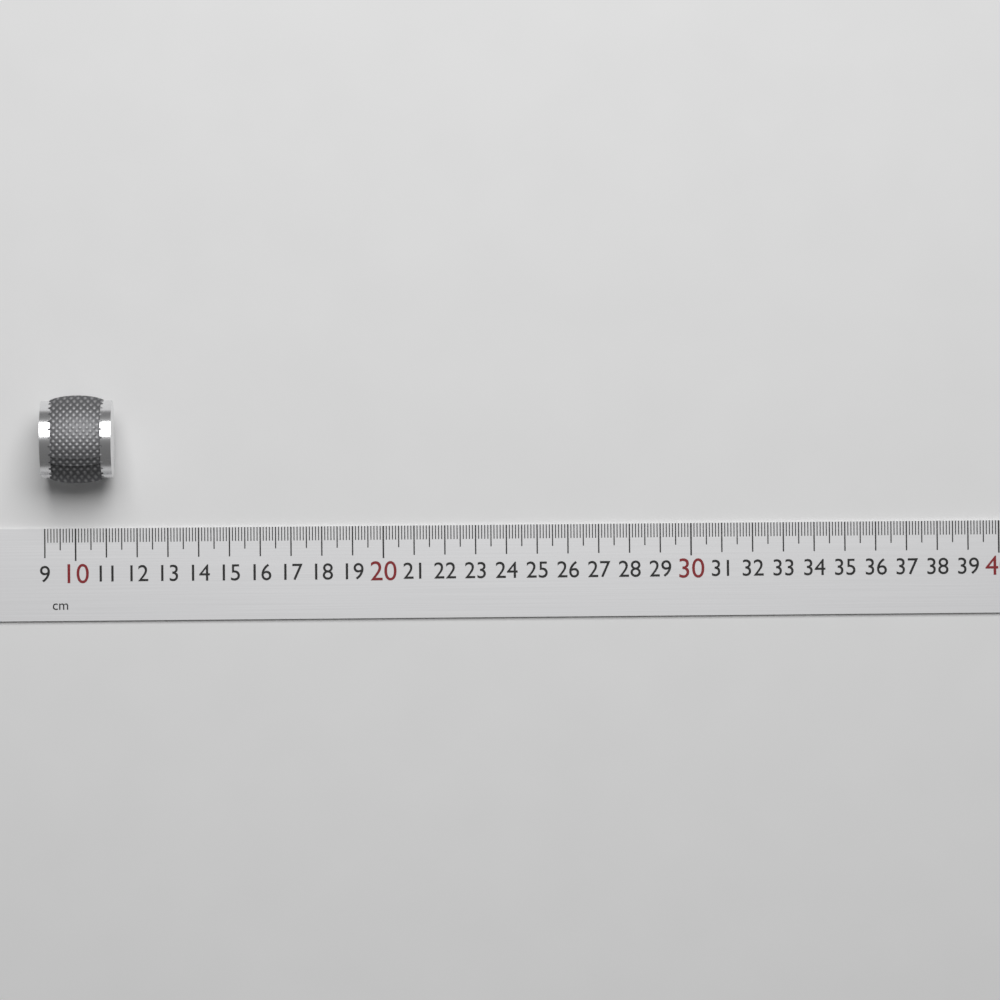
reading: 11.3 cm
